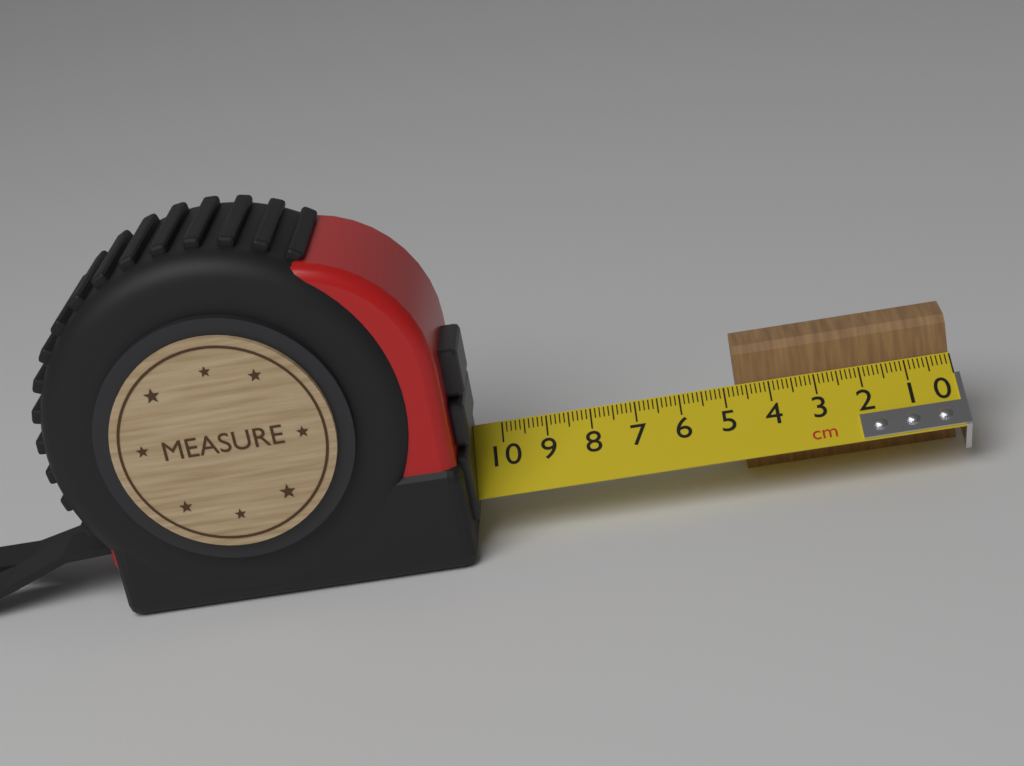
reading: 4.7 cm
